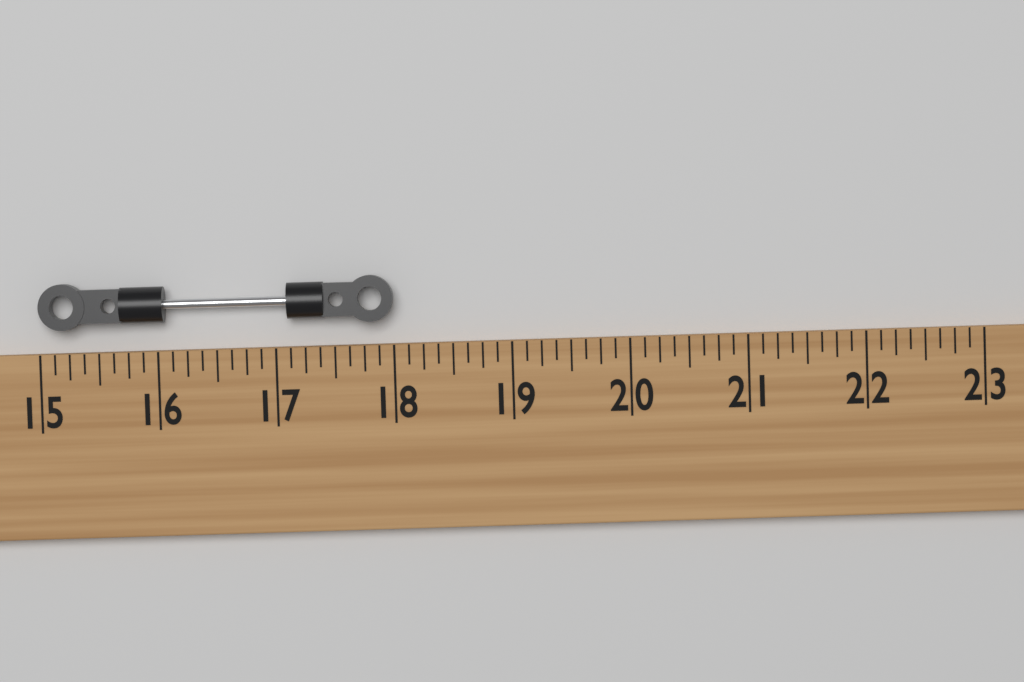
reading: 18.000 (no unit)
